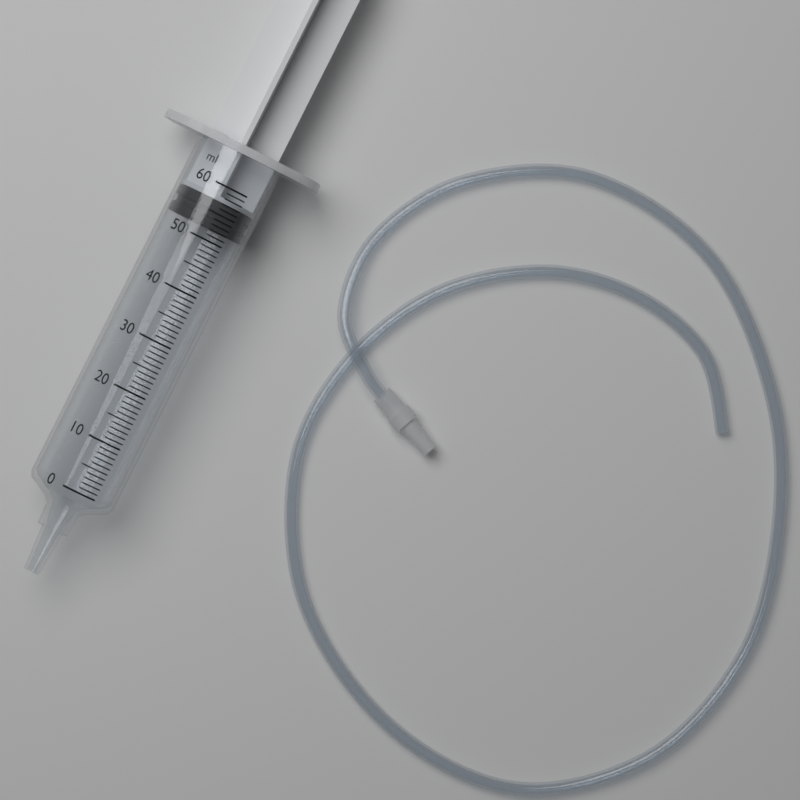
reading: 52 ml
